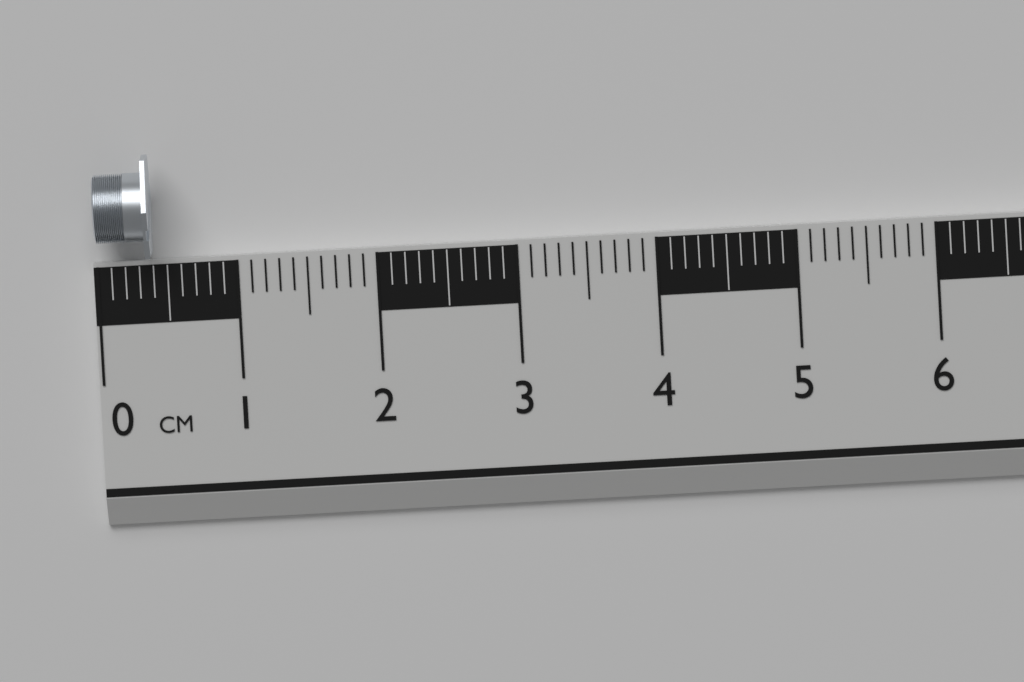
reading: 0.4 cm
